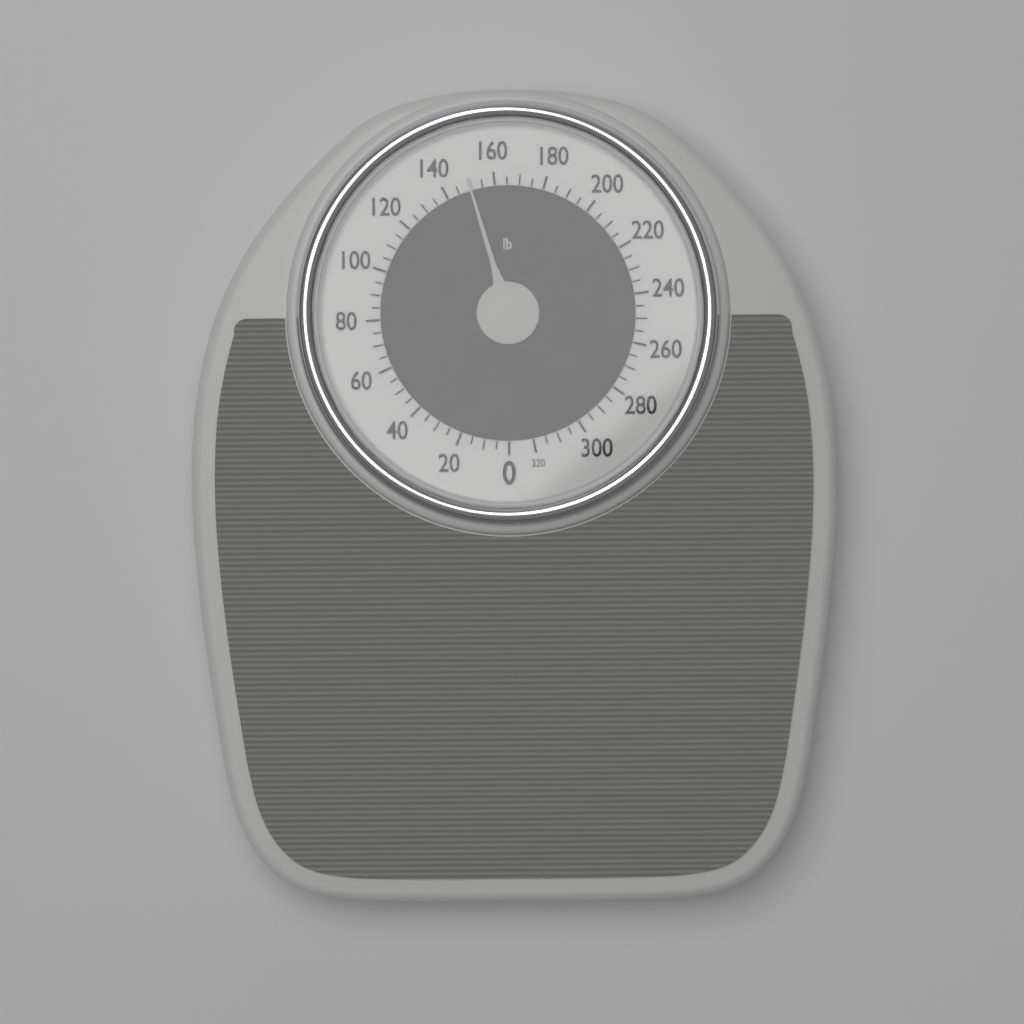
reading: 150 lb
